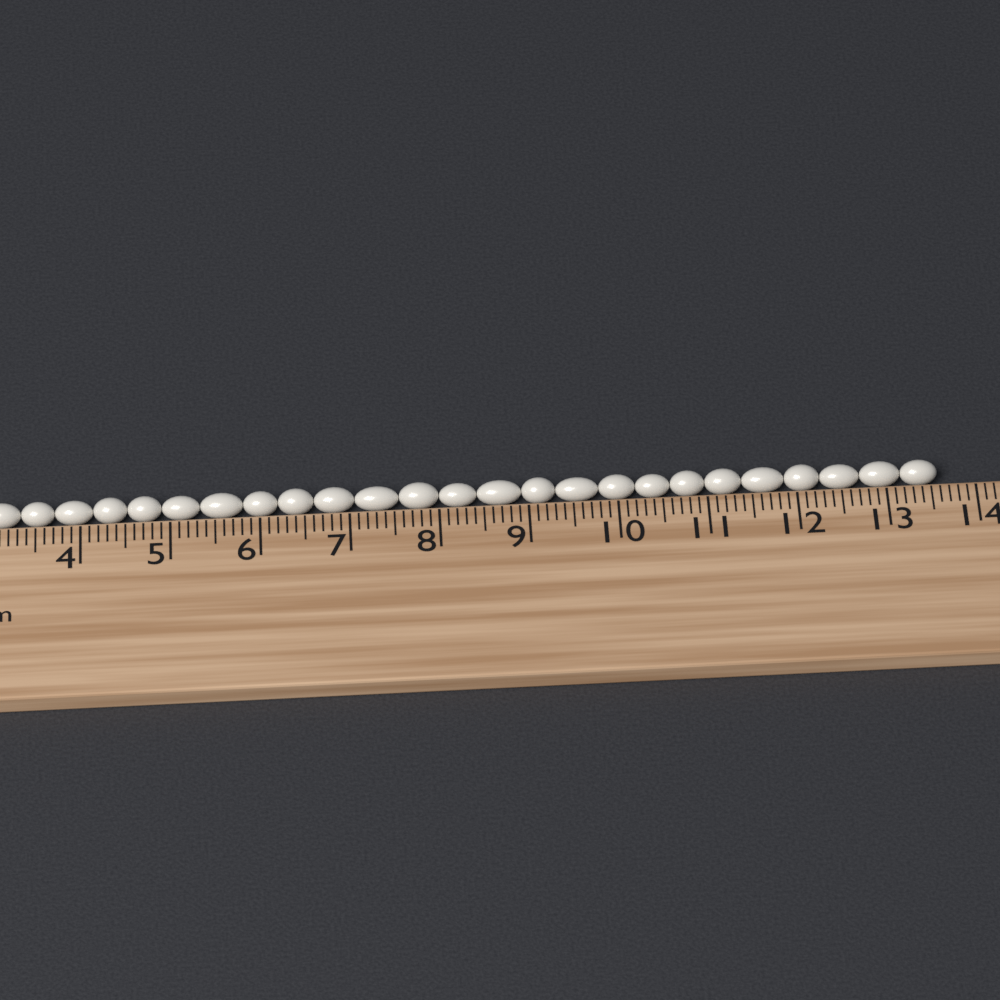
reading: 13.6 cm
